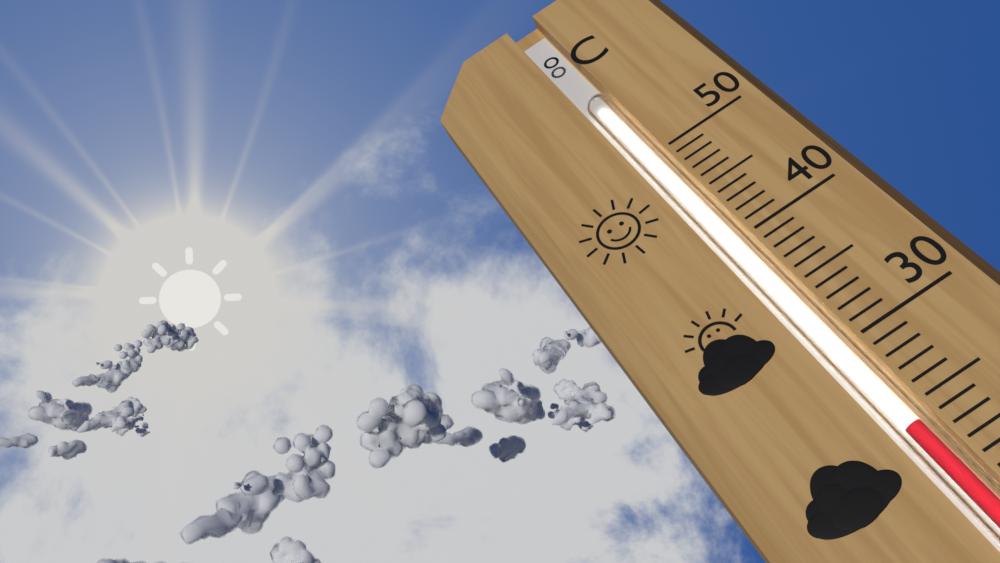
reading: 24 °C
